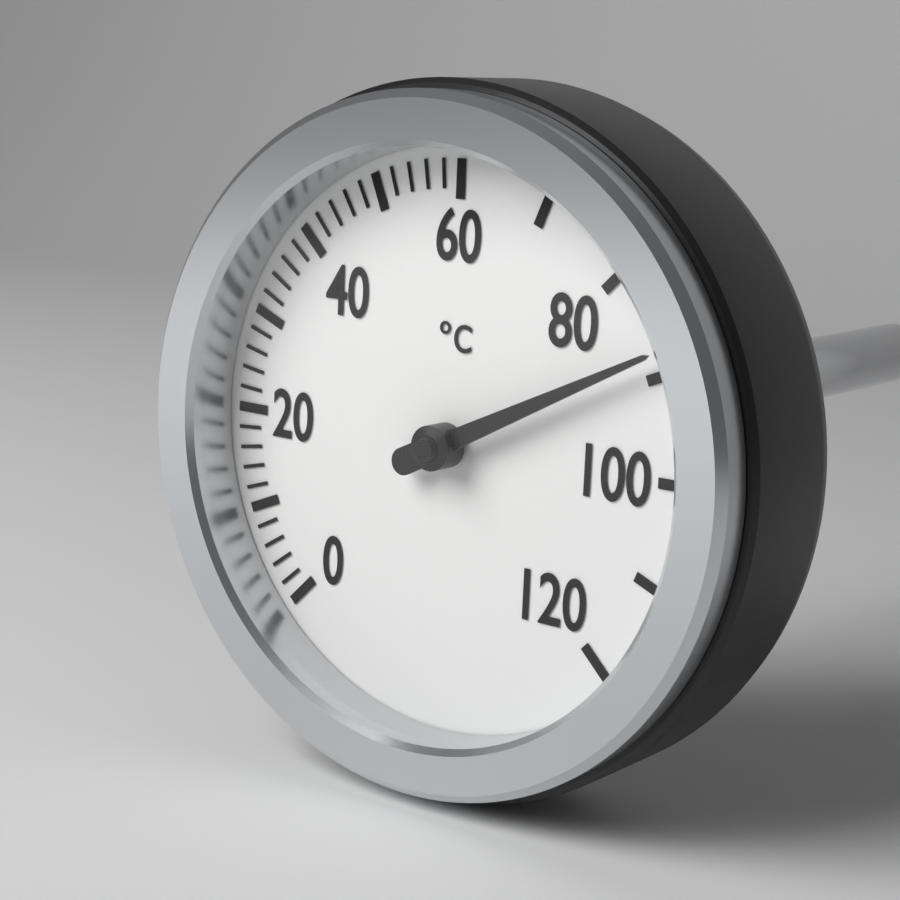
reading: 88 °C
